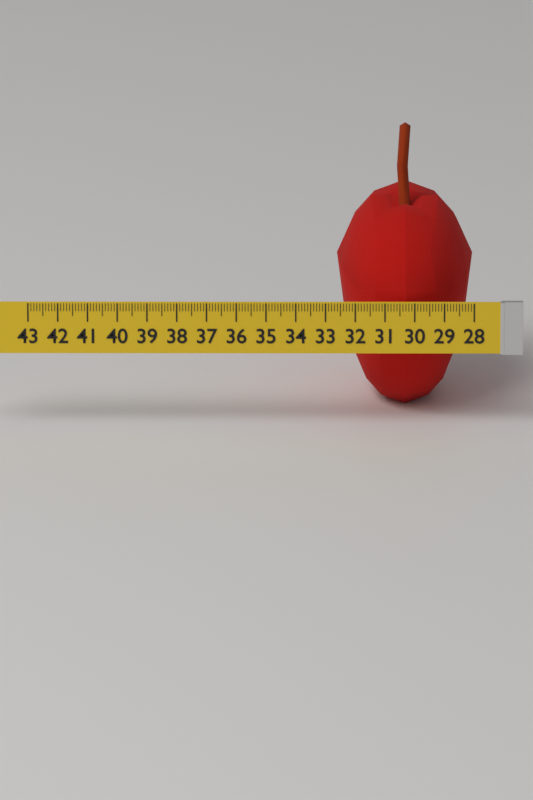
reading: 32.6 (no unit)
